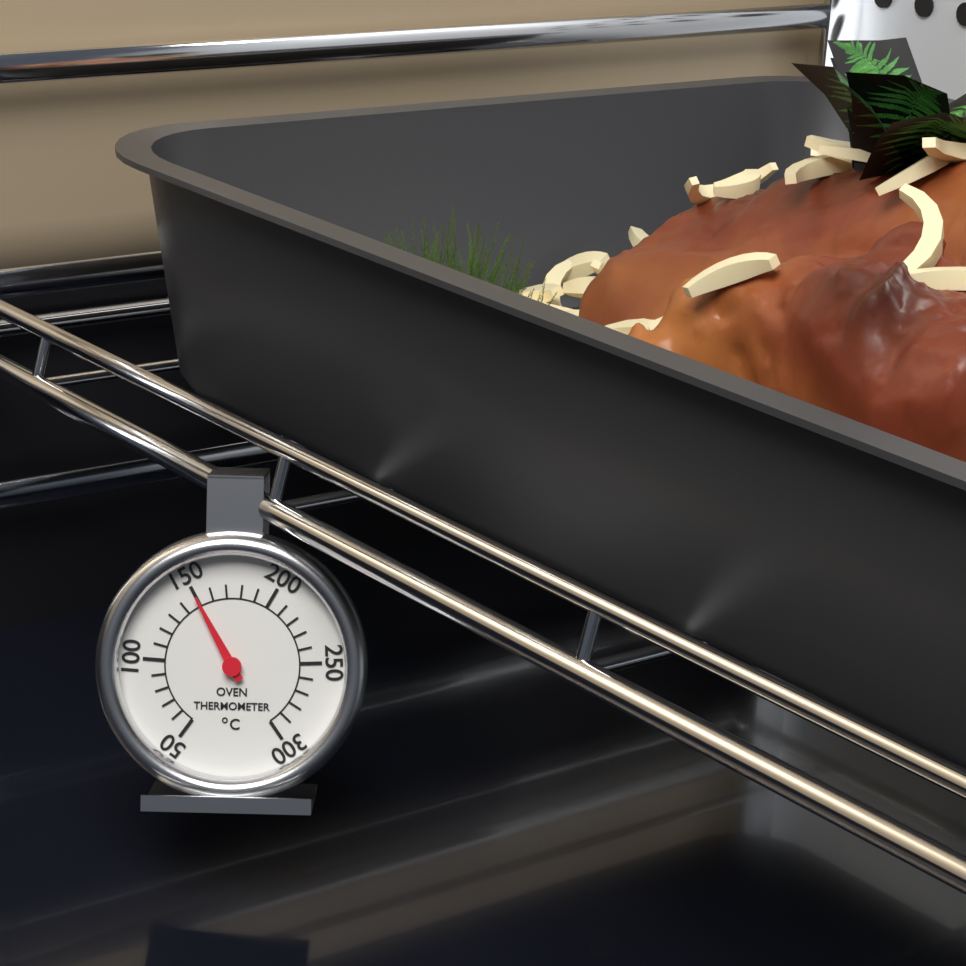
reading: 150 °C
